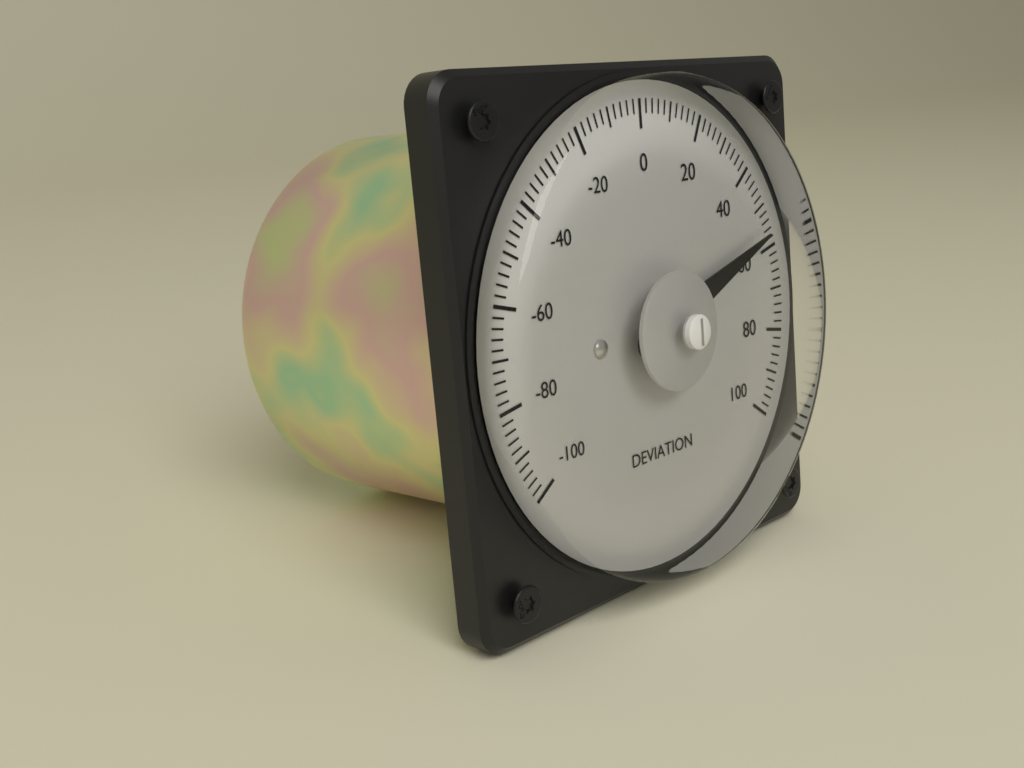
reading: 56 (no unit)
